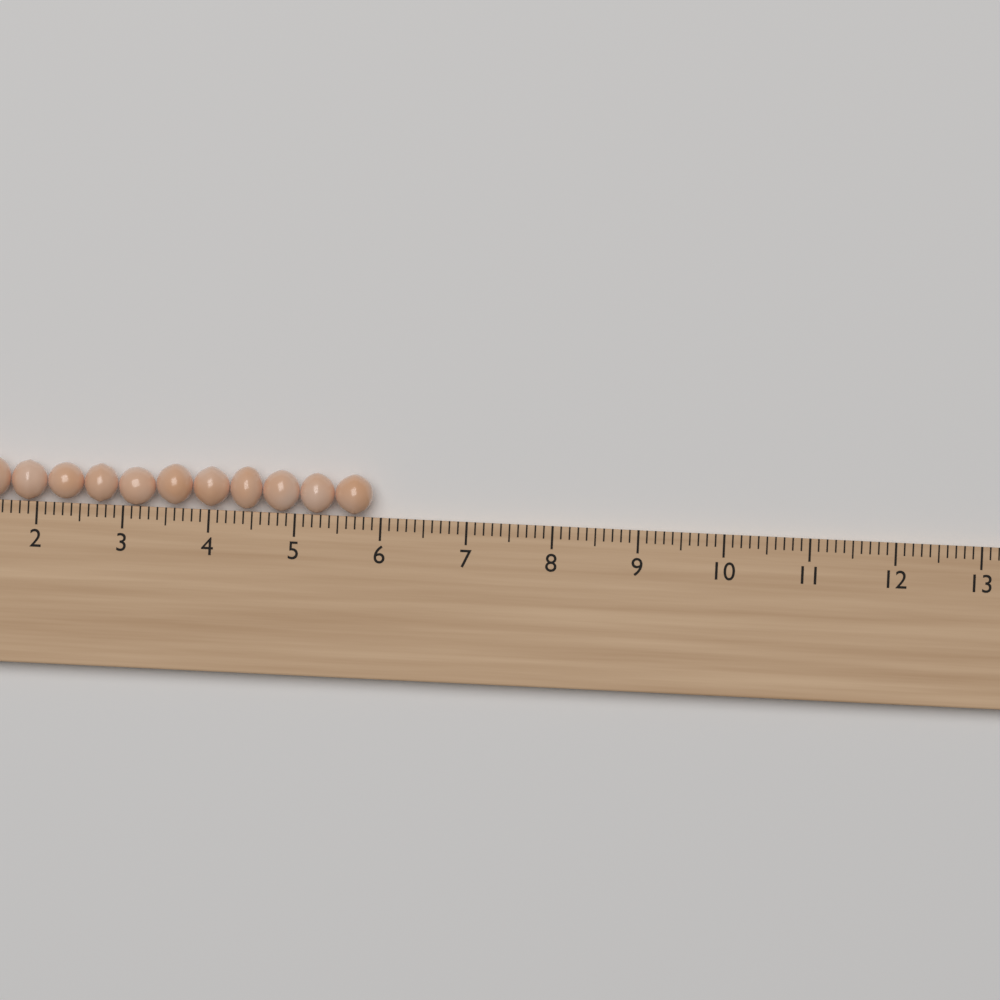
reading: 5.9 cm
